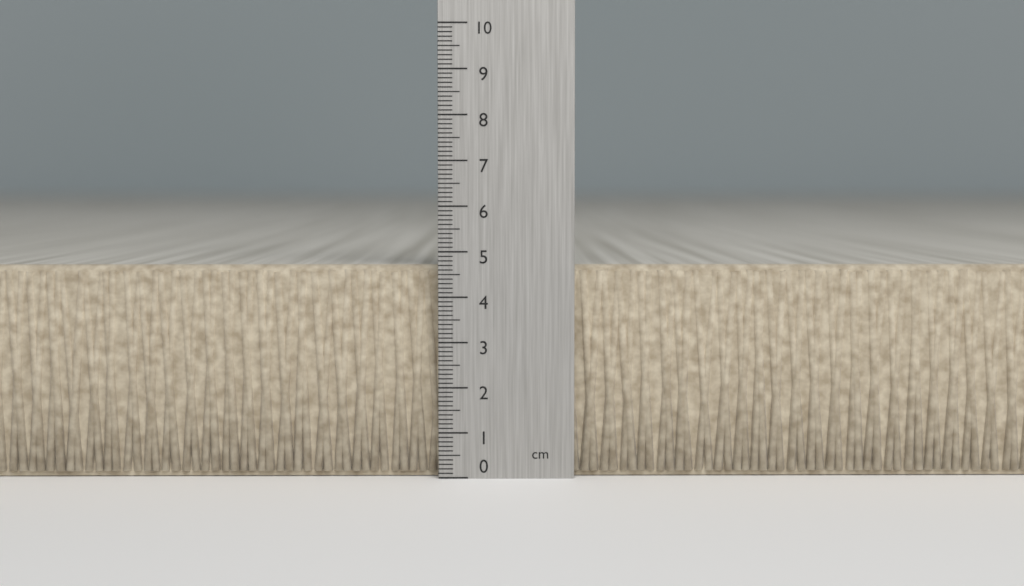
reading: 4.7 cm
